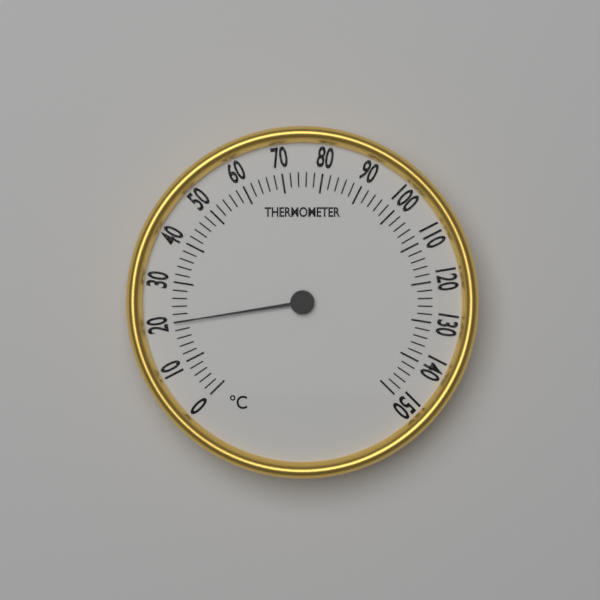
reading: 20 °C
